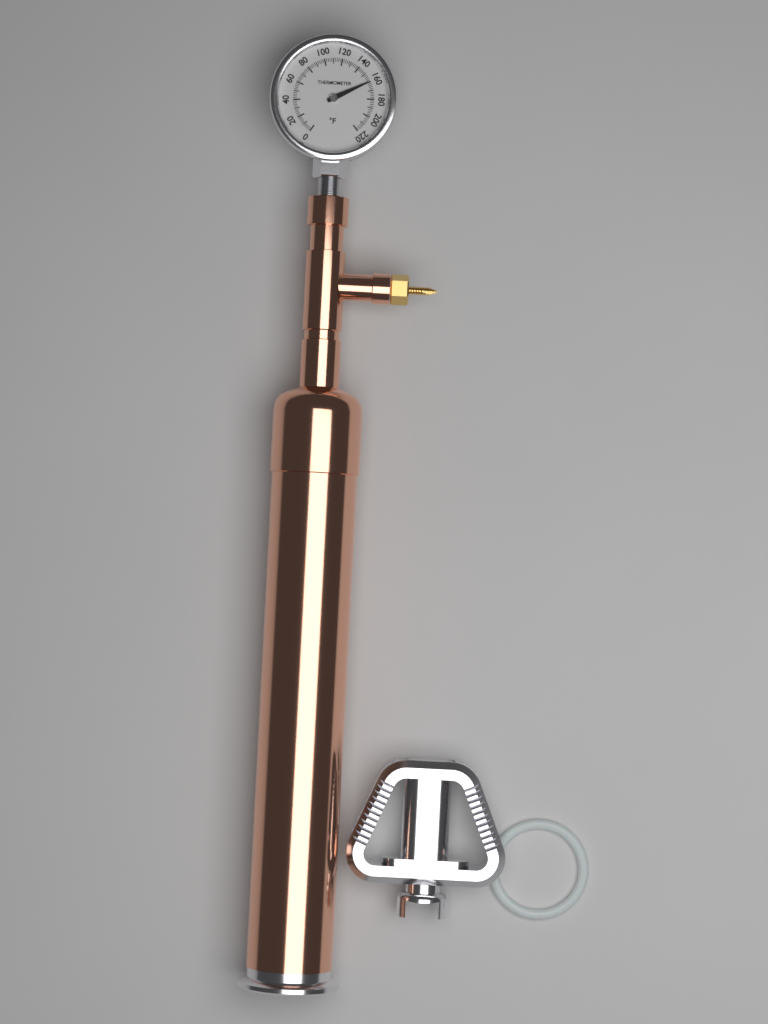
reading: 160 °F
